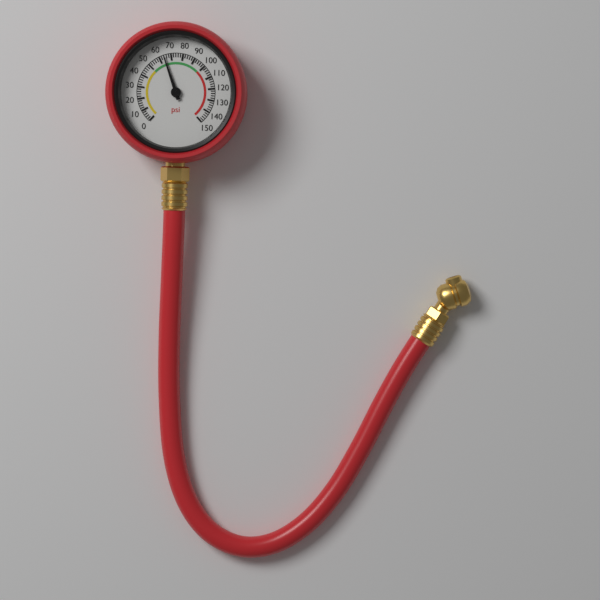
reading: 64 psi
